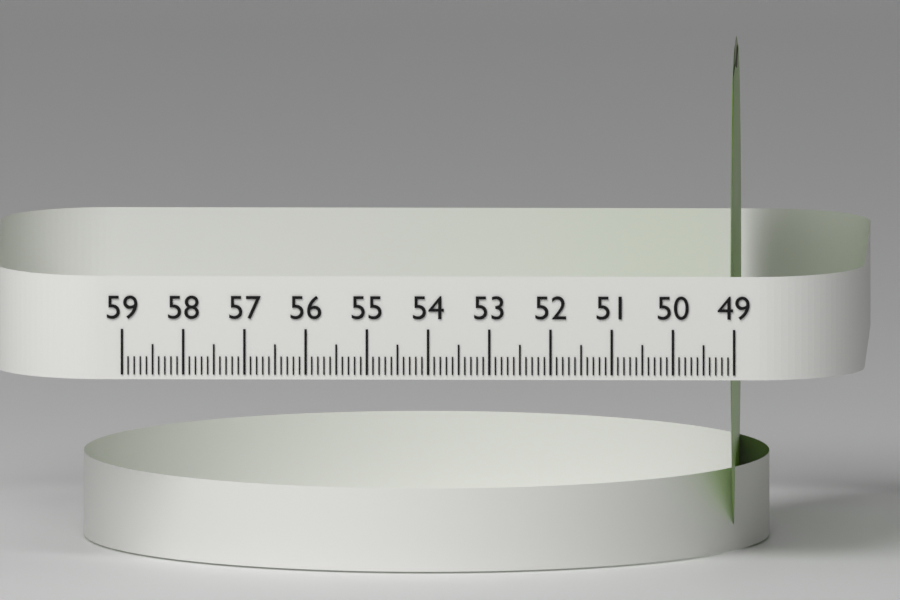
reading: 49.1 (no unit)
